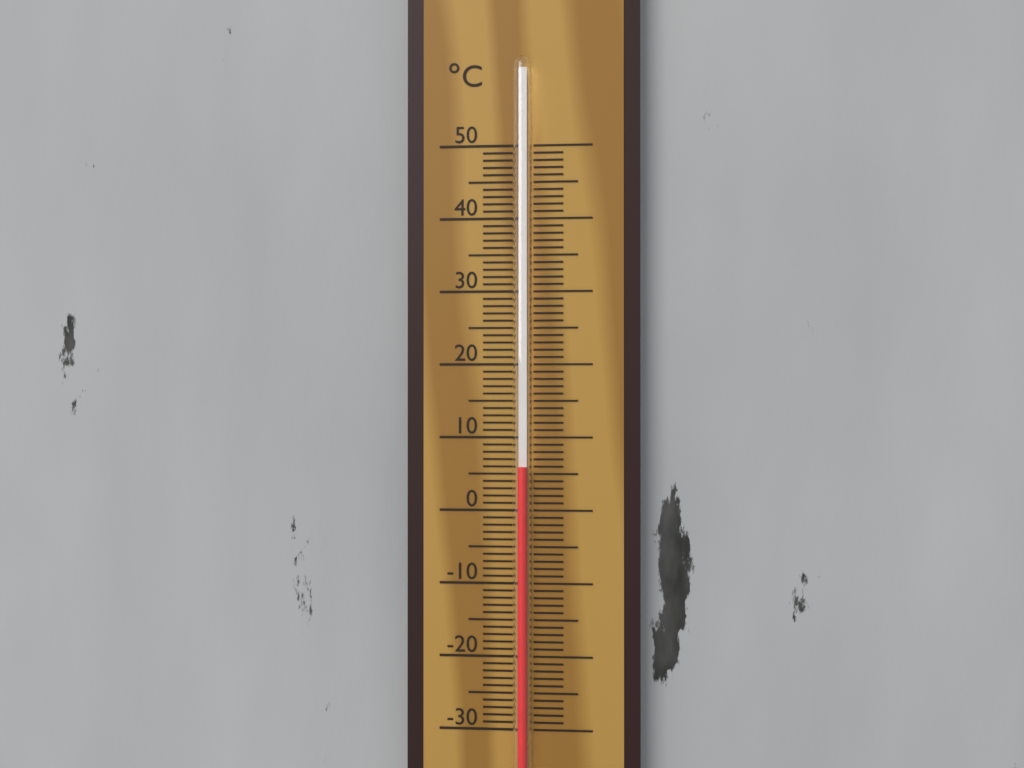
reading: 6 °C
